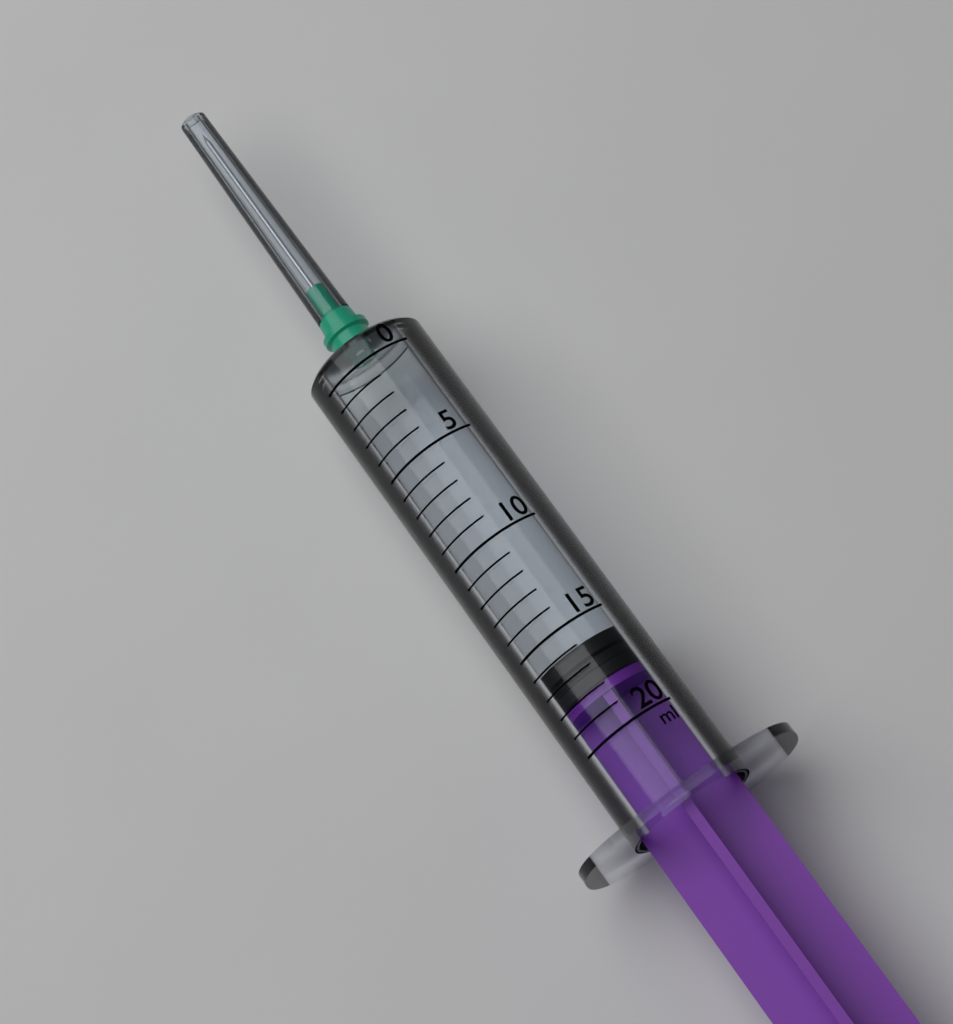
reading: 16 ml
